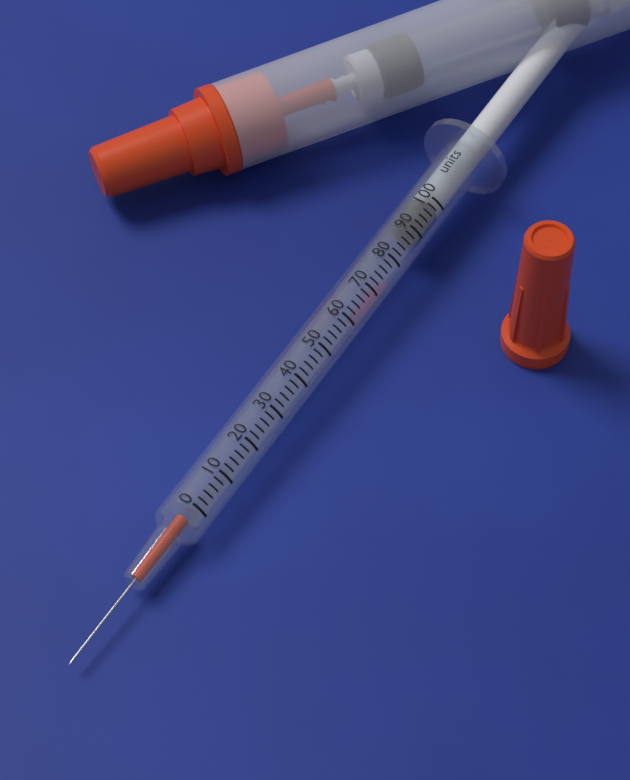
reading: 90 units
